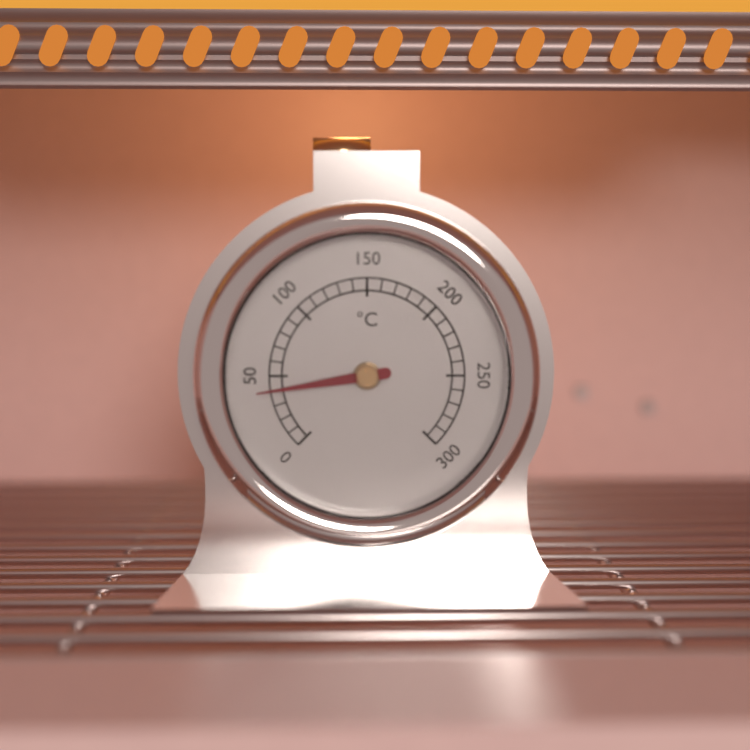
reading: 40 °C
